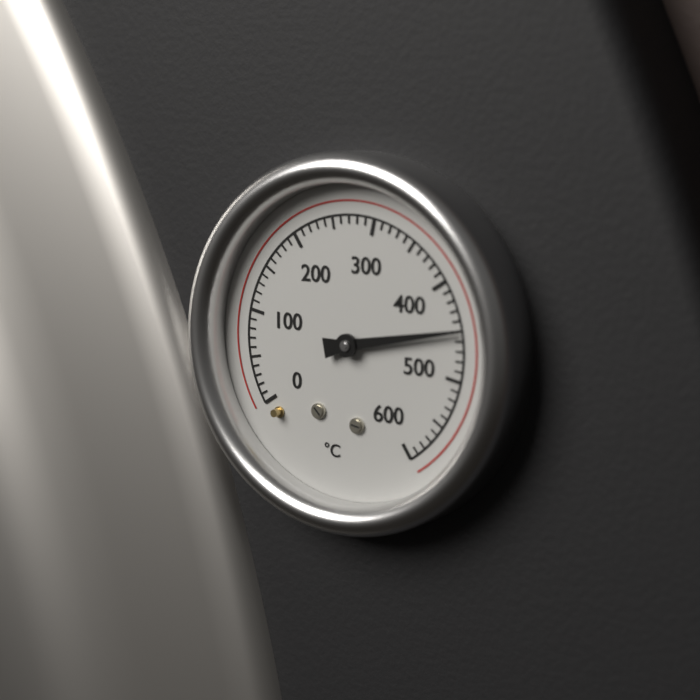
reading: 450 °C
